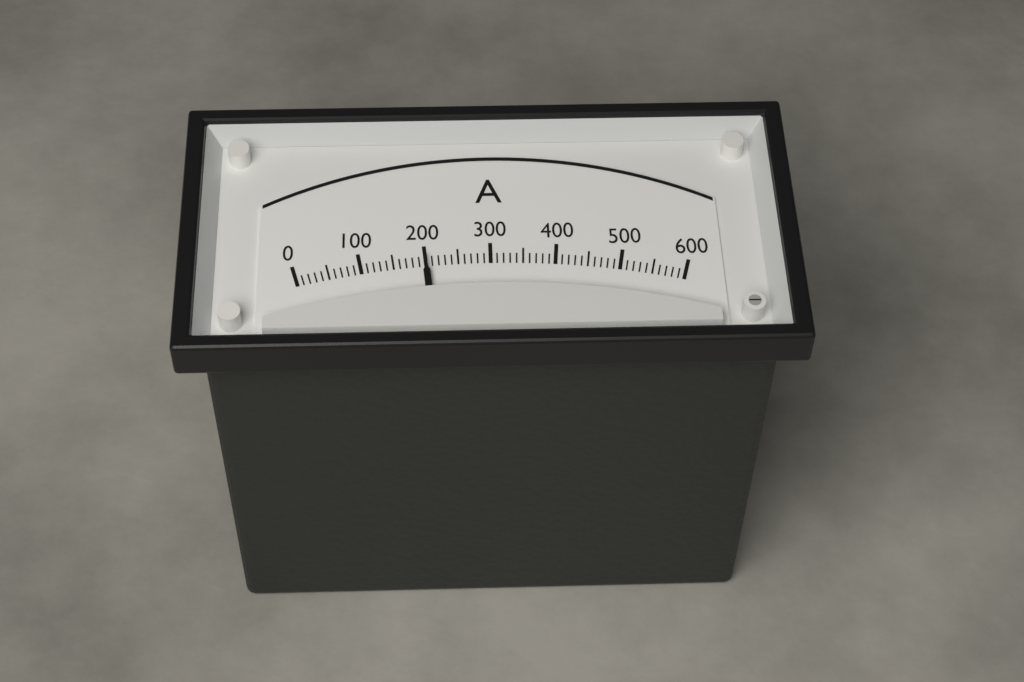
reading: 200 A
